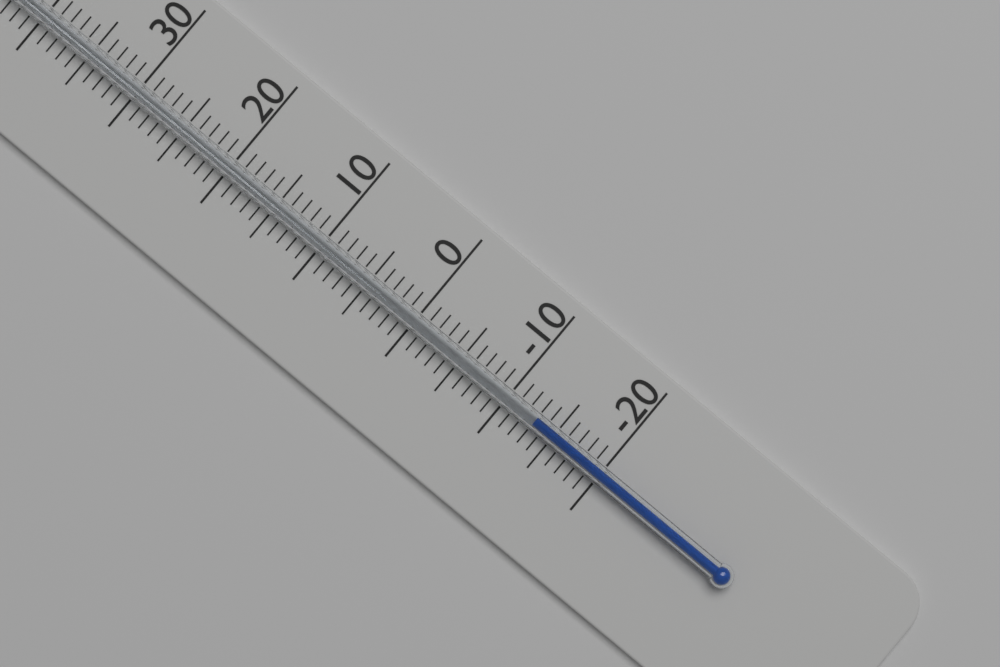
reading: -13 °C
